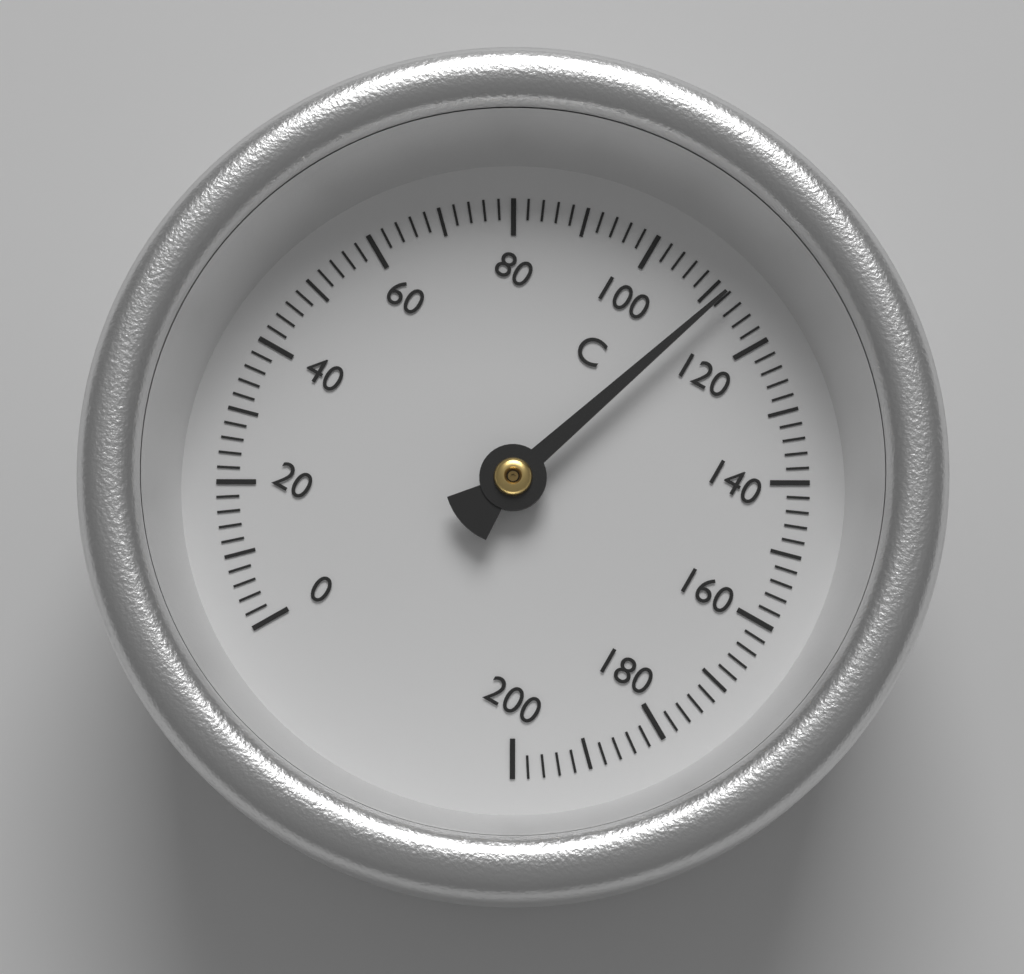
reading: 112 °C
